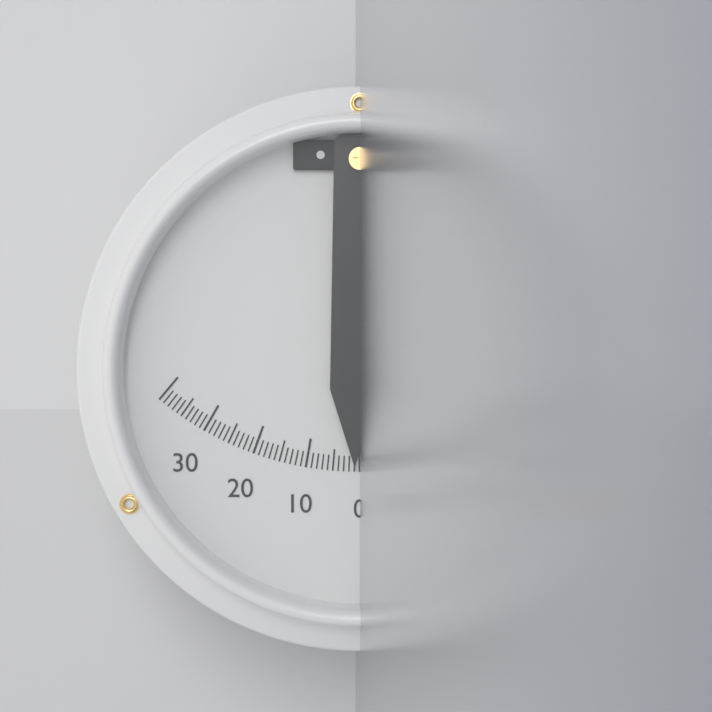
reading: -1 (no unit)
